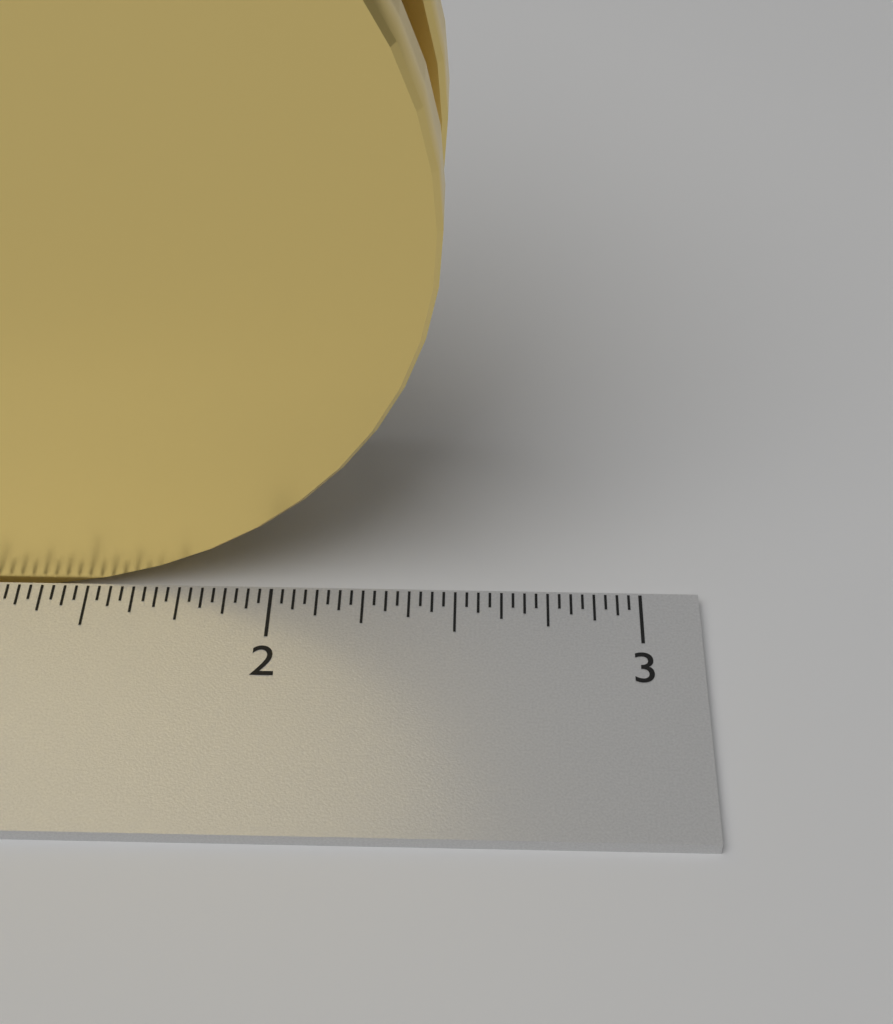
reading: 2.46875 inch
